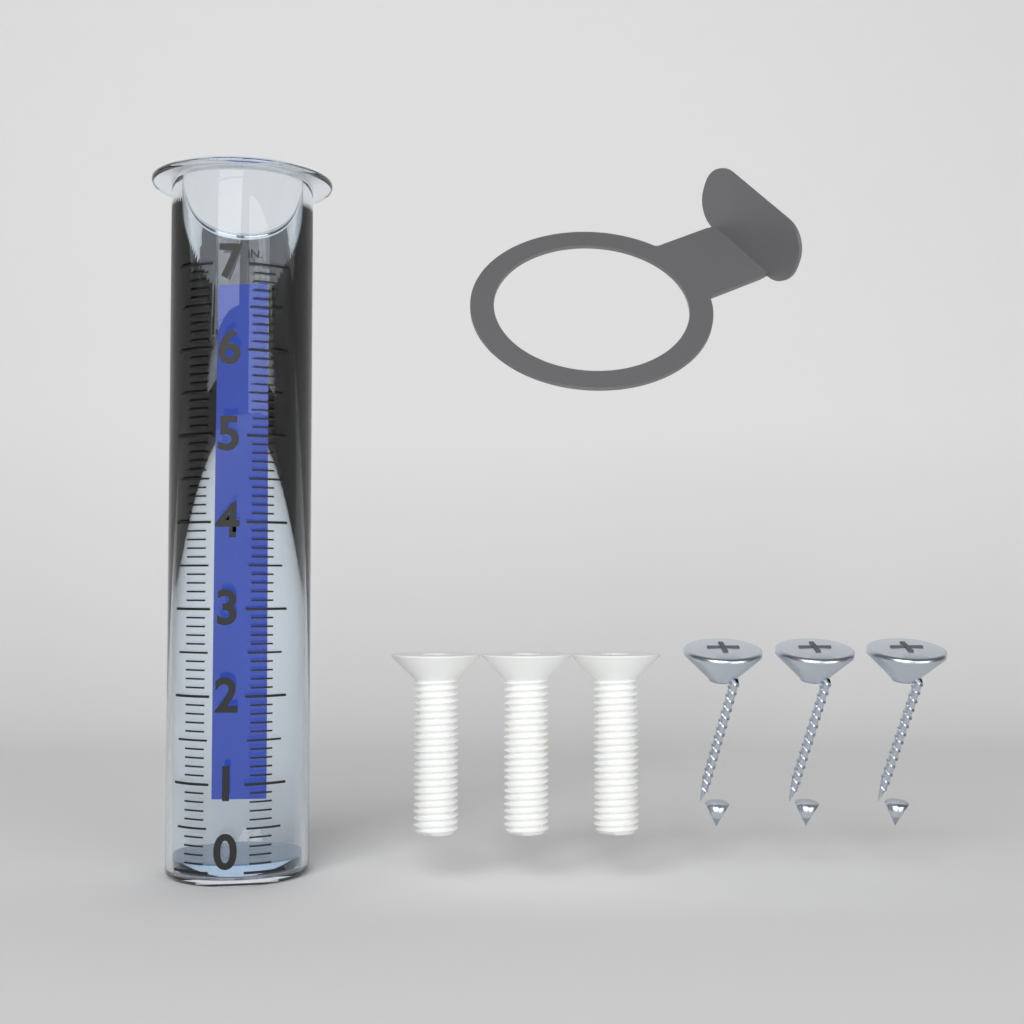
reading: 0.1 in
